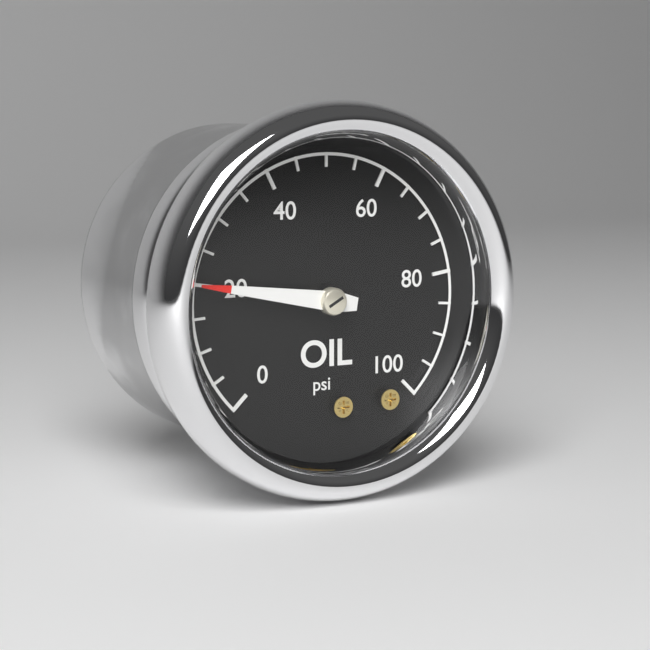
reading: 20 psi
